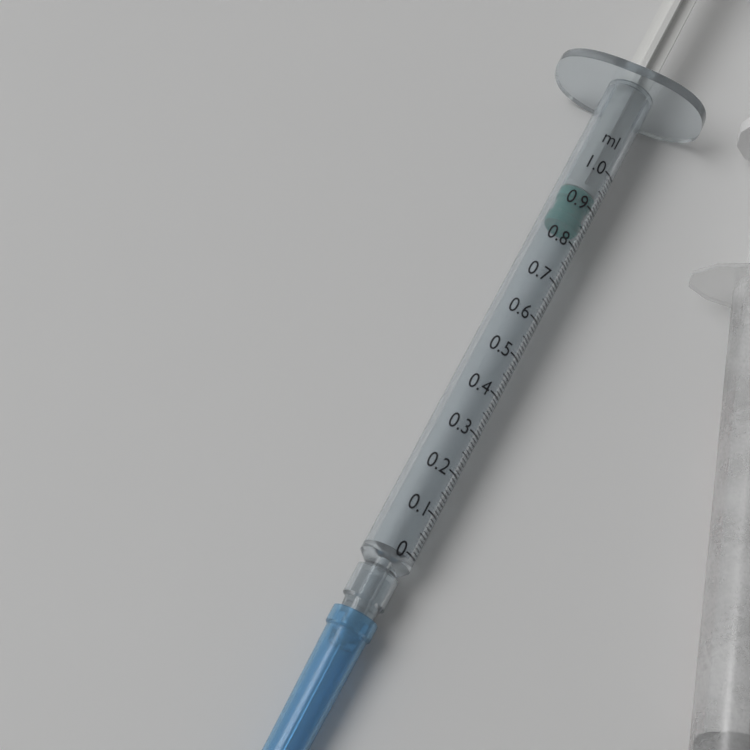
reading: 0.84 ml
